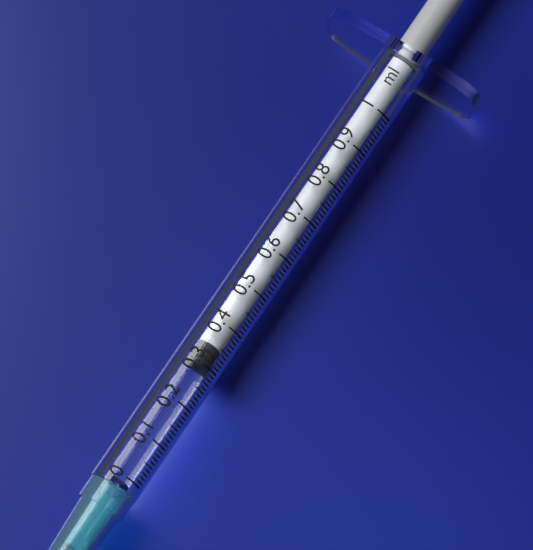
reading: 0.30 ml
